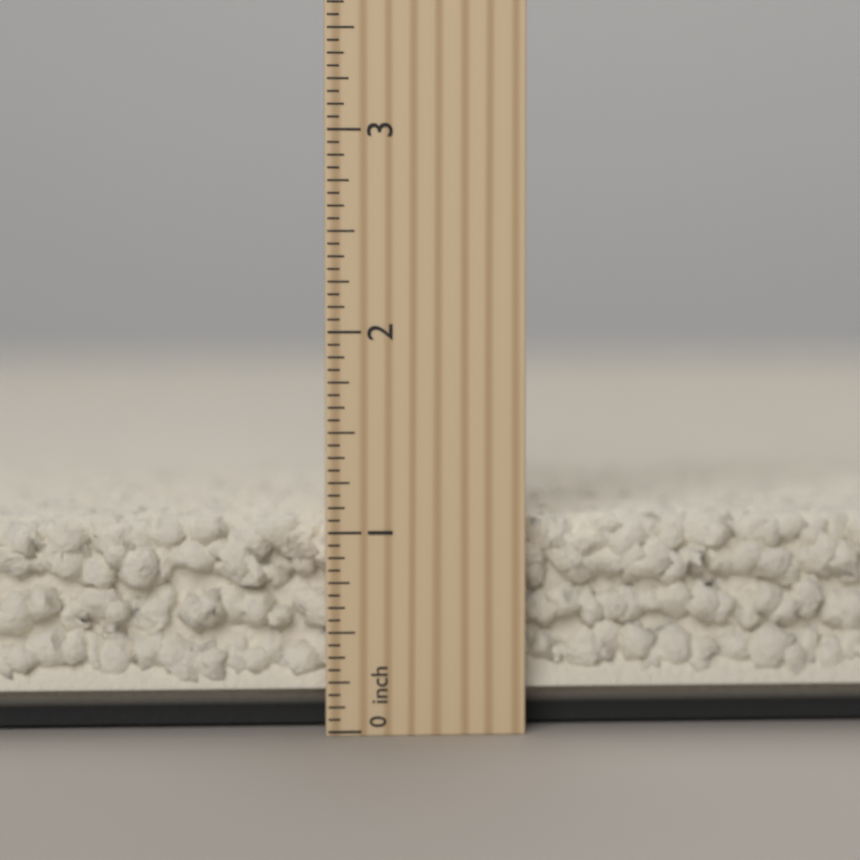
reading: 1.0625 inch
